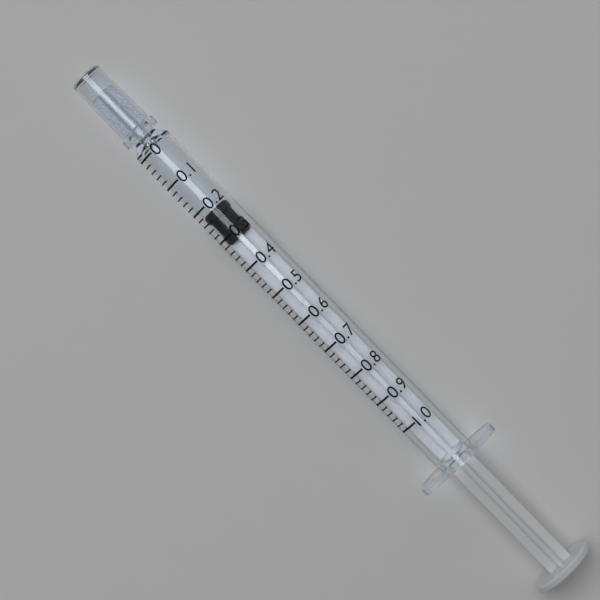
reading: 0.22 (no unit)
